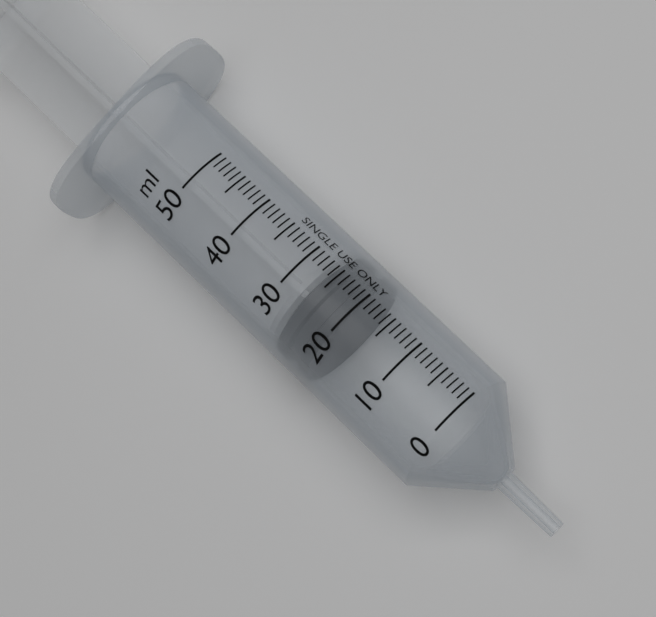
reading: 20 ml
